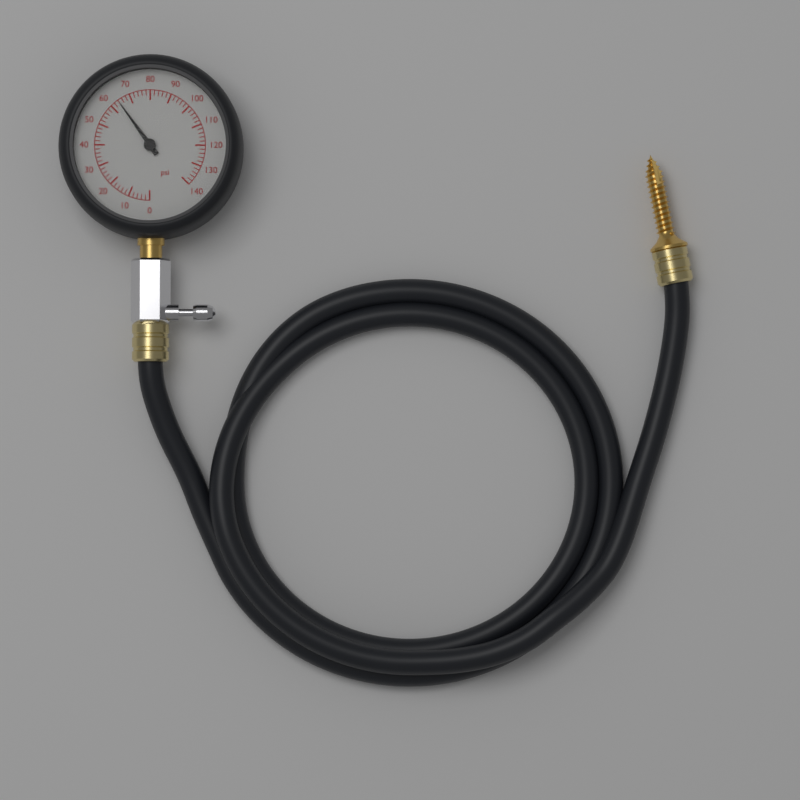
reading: 64 psi
